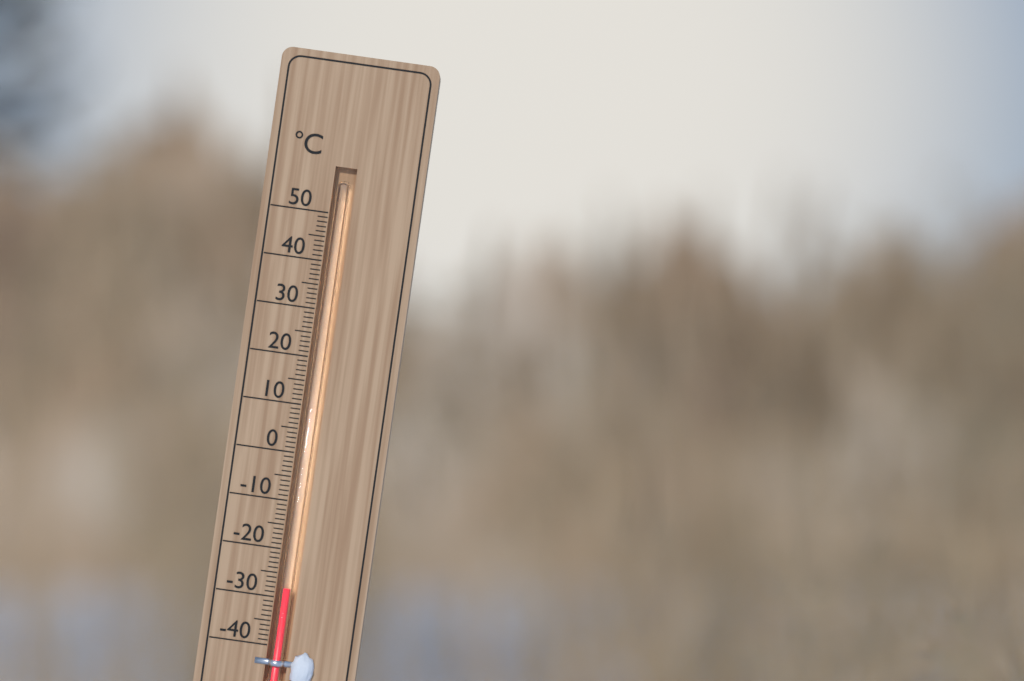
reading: -28 °C
